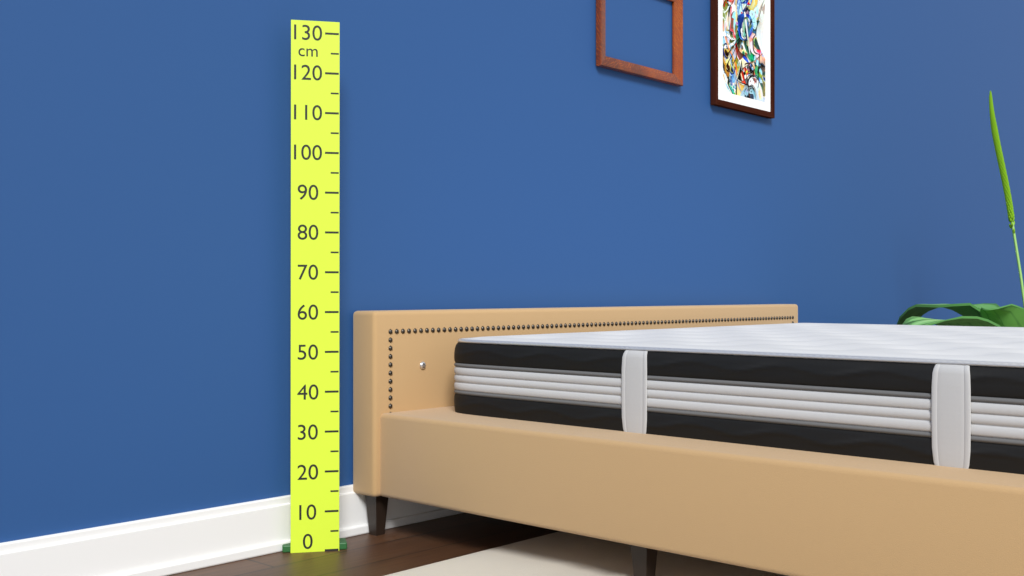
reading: 60 cm
